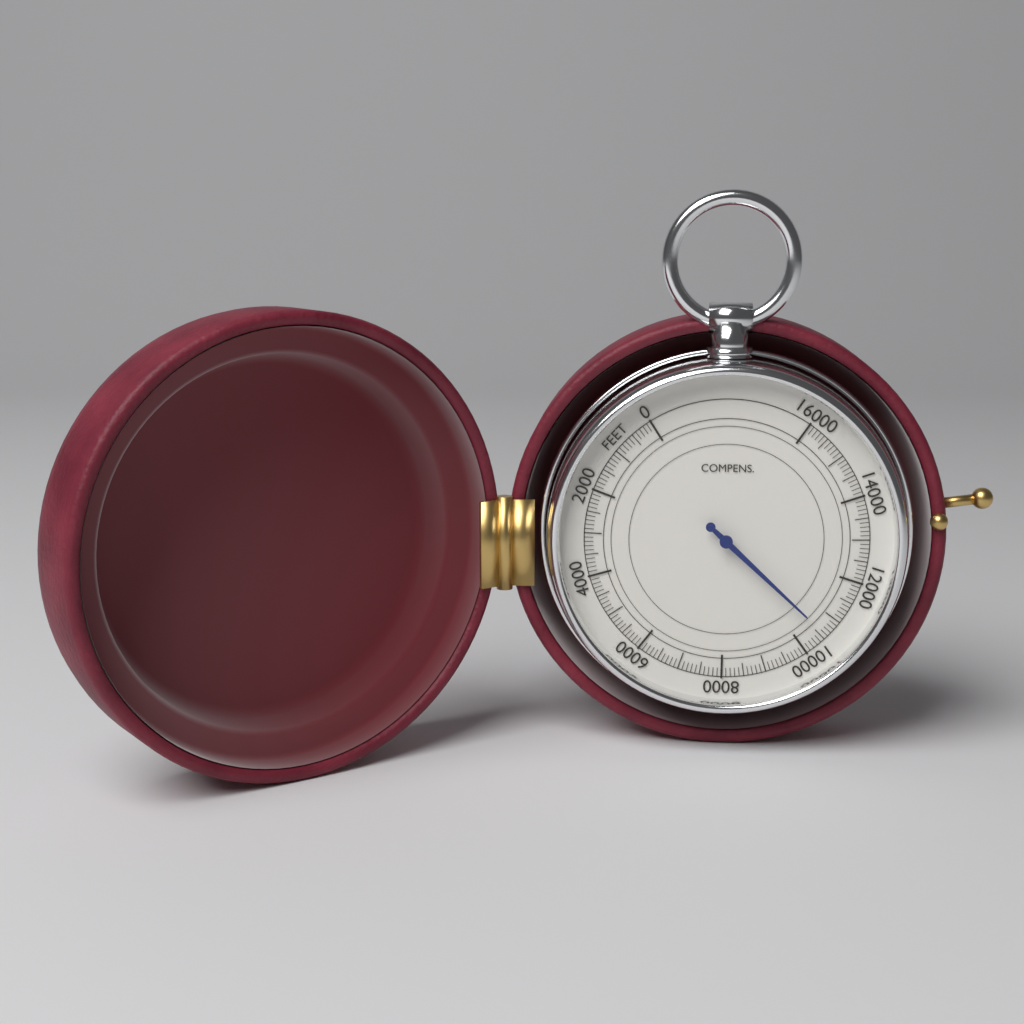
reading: 10600 feet
